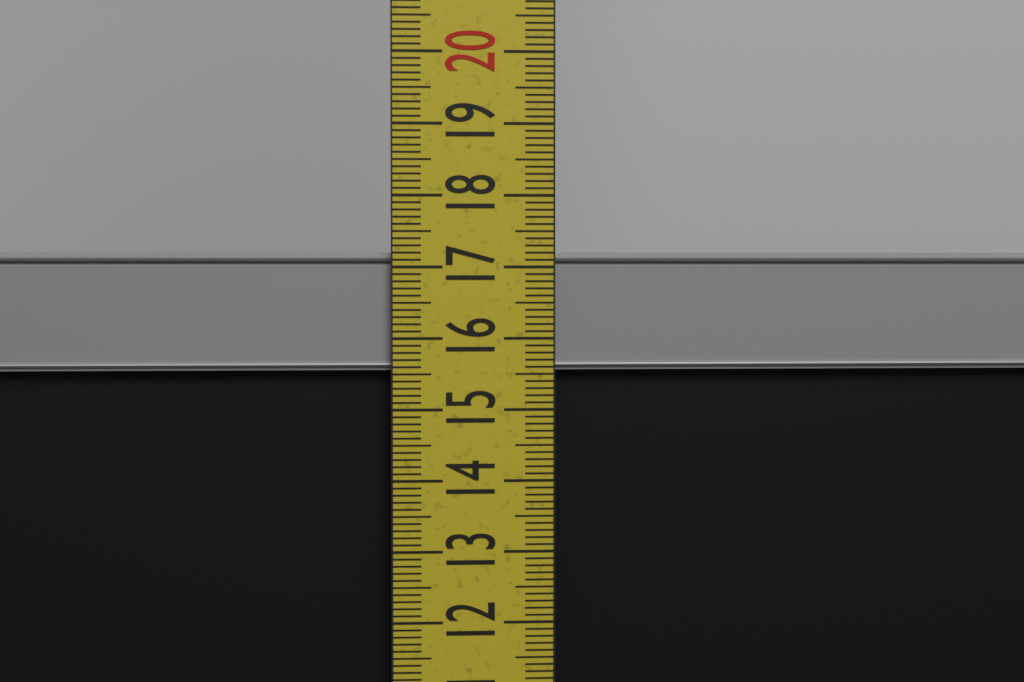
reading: 17.2 cm
